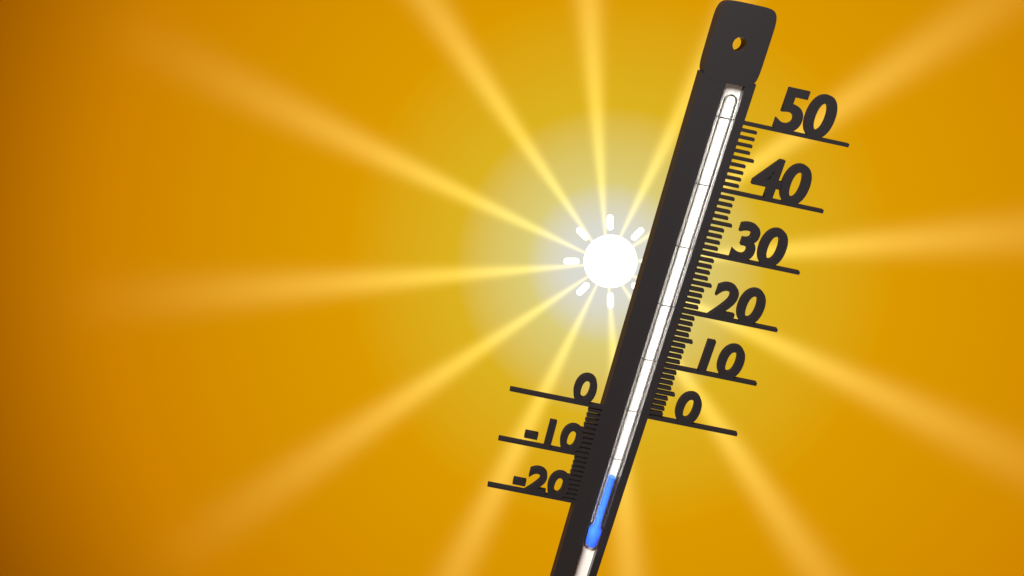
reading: -13 (no unit)
